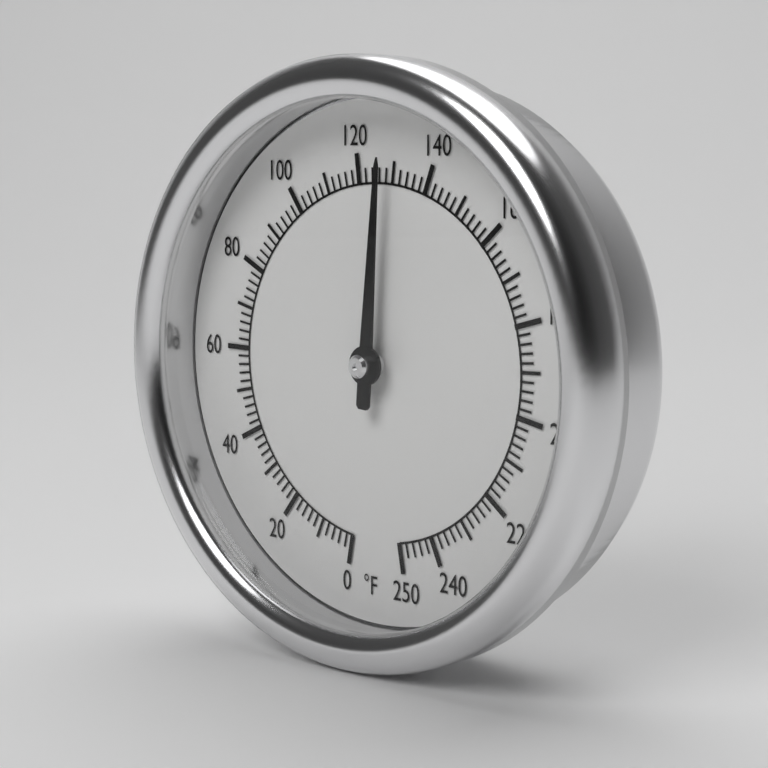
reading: 128 °F
